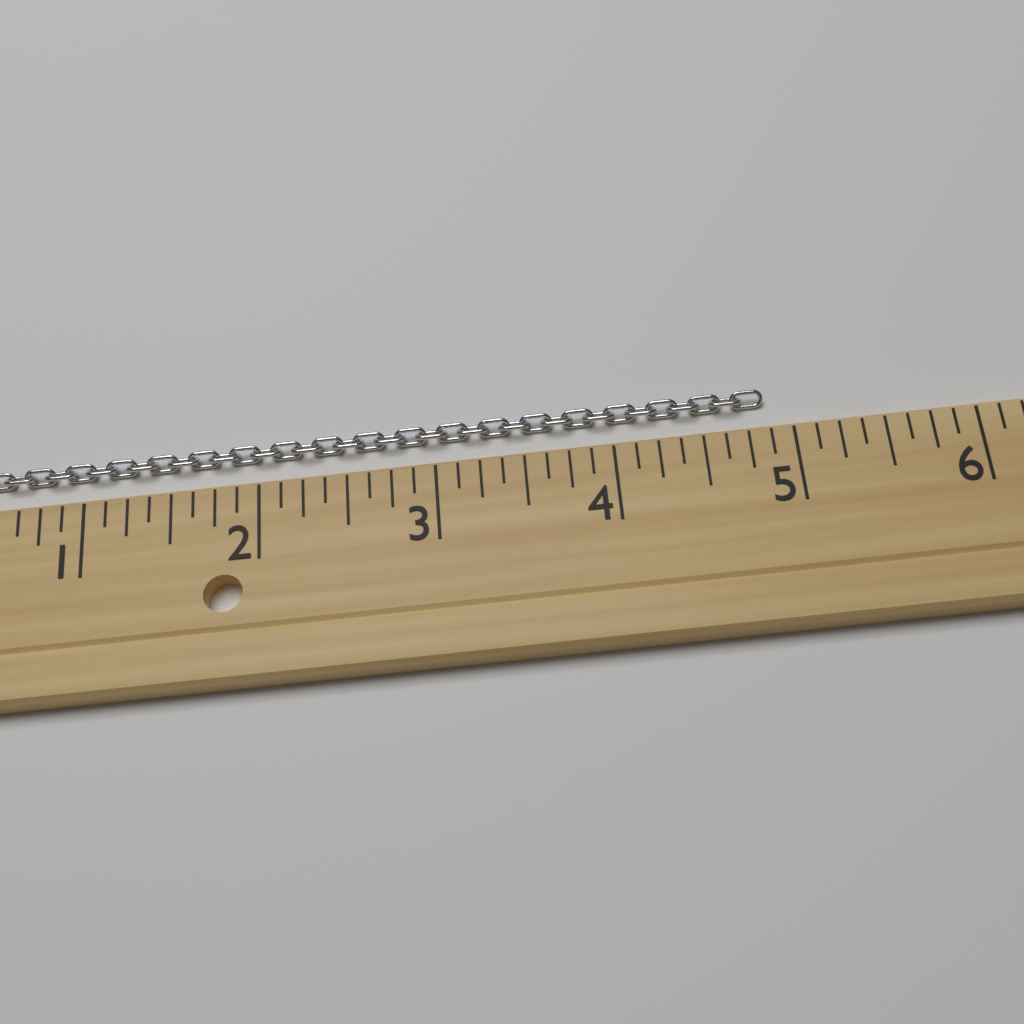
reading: 4.875 (no unit)
